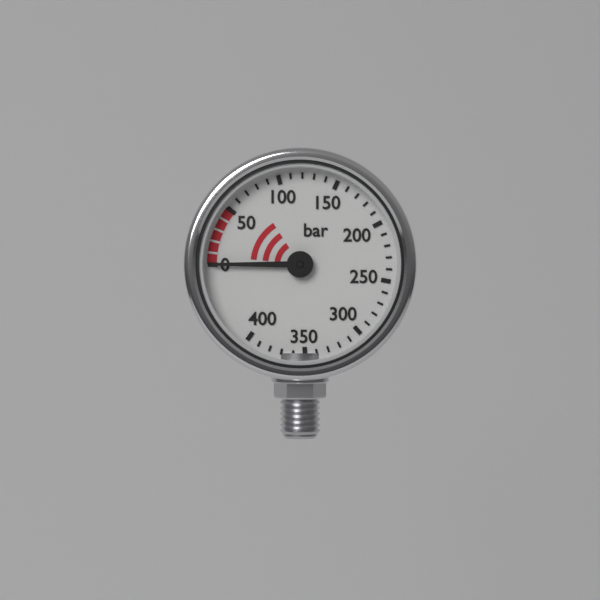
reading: 0 bar
